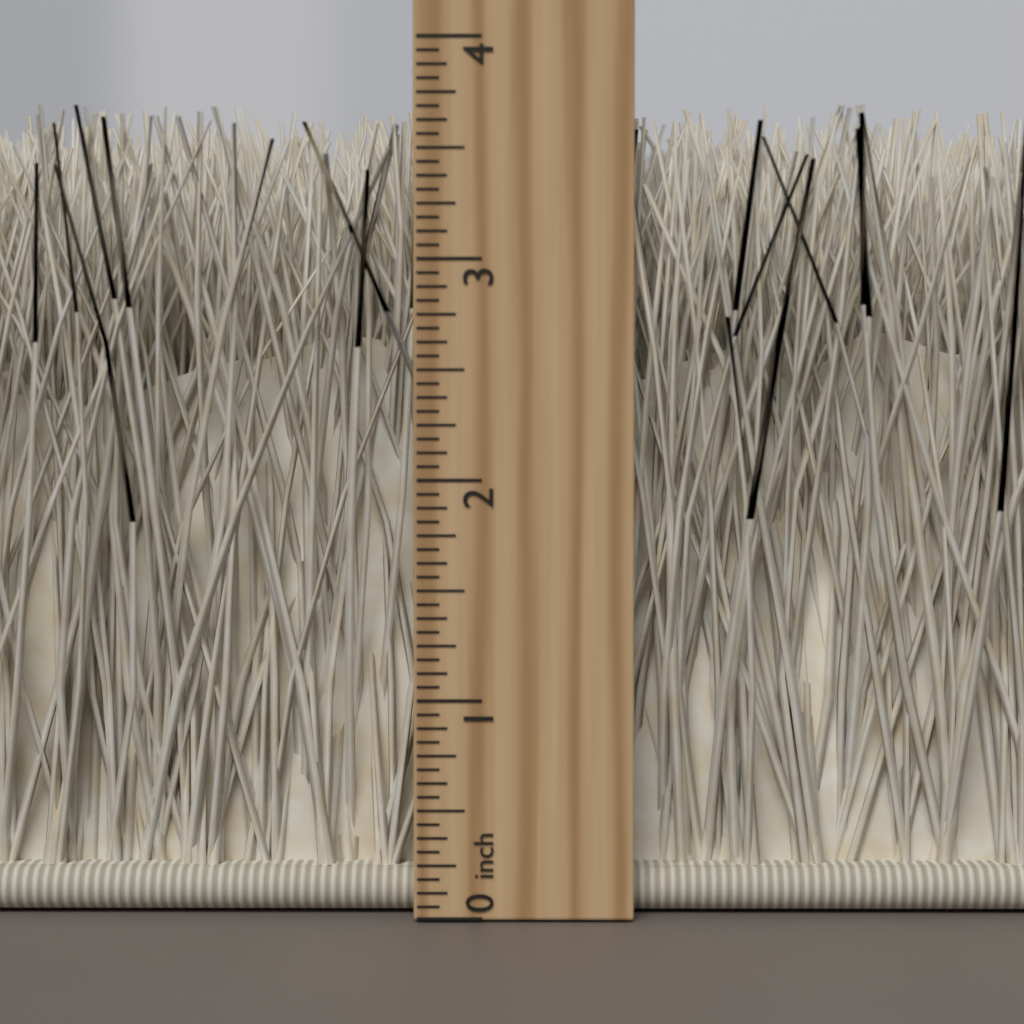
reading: 3.6875 inch
